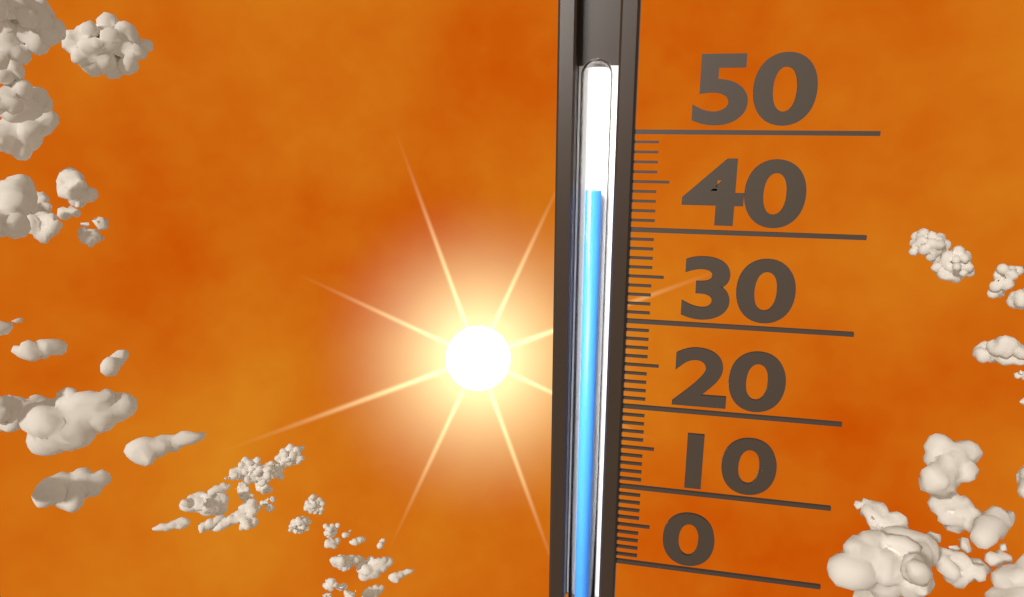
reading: 44 (no unit)
